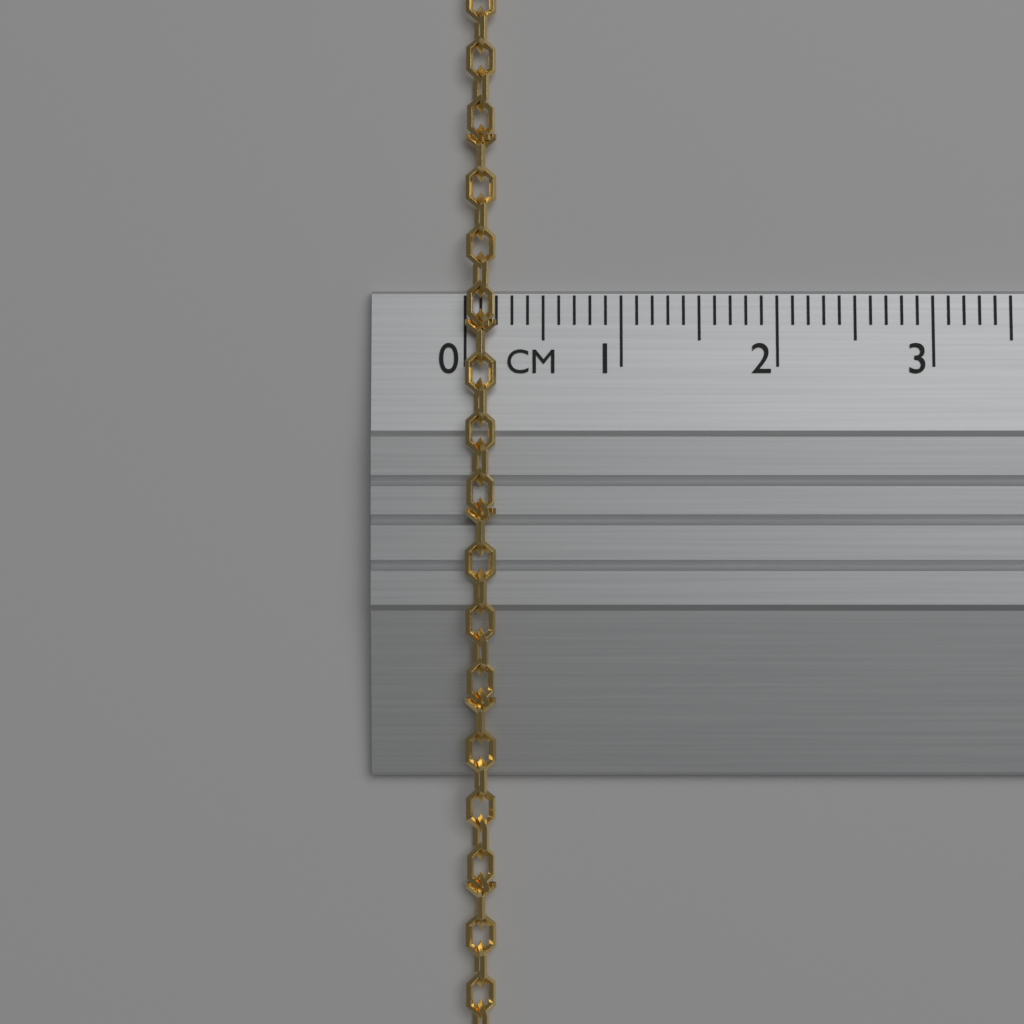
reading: 0.2 cm
